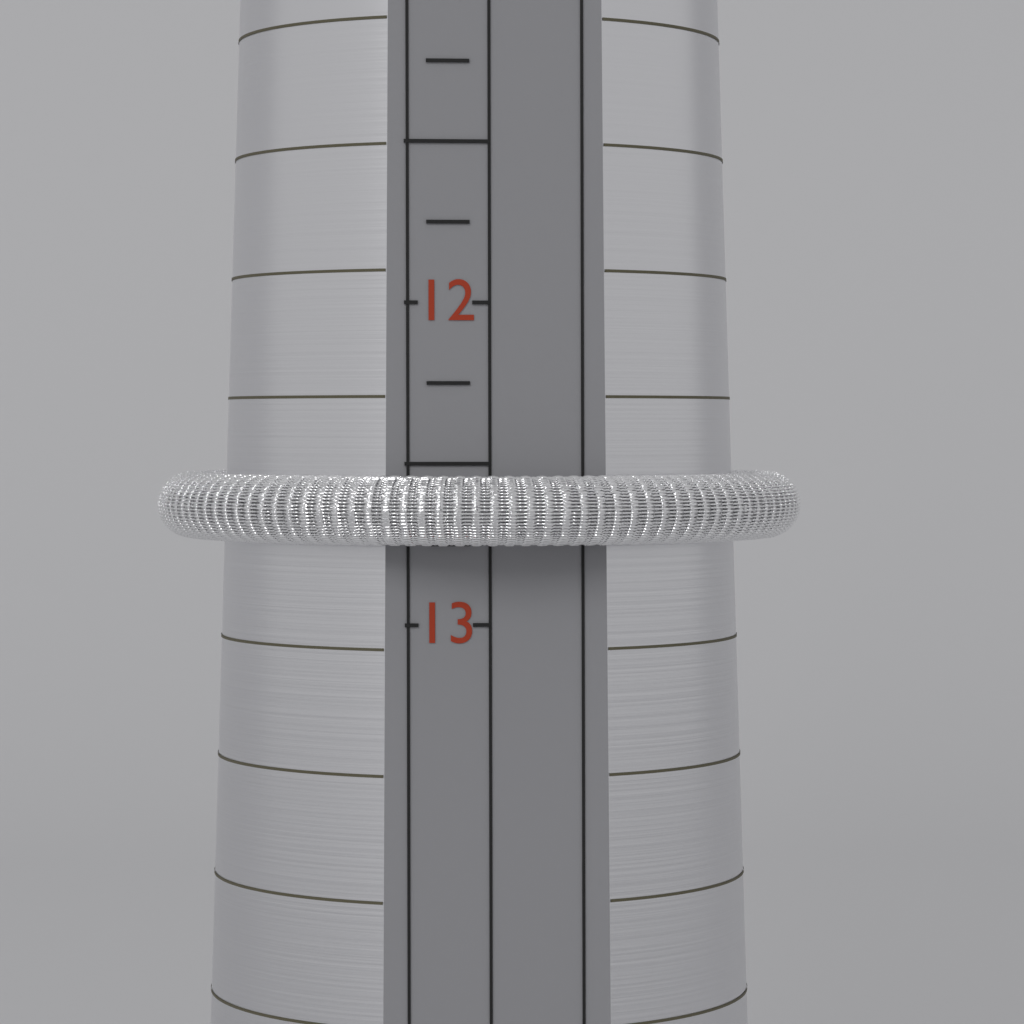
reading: 12.75 (no unit)
